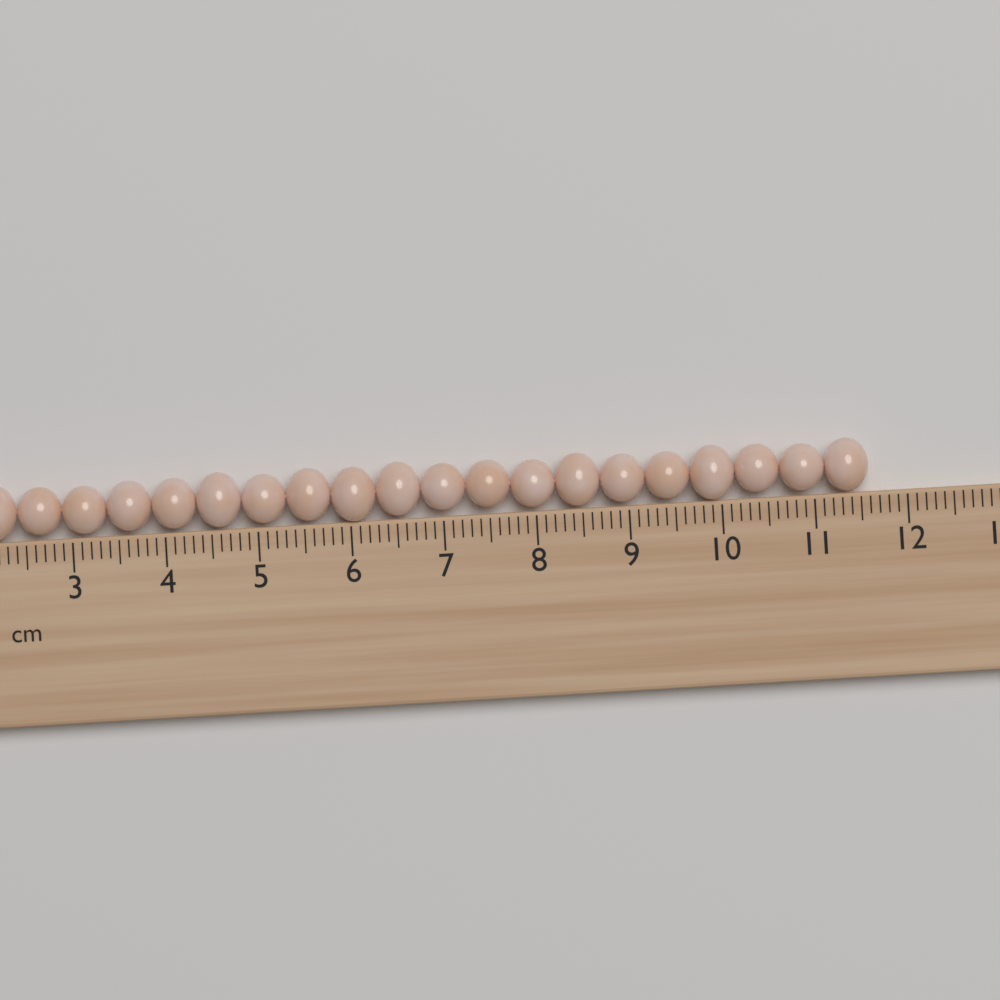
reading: 11.6 cm
